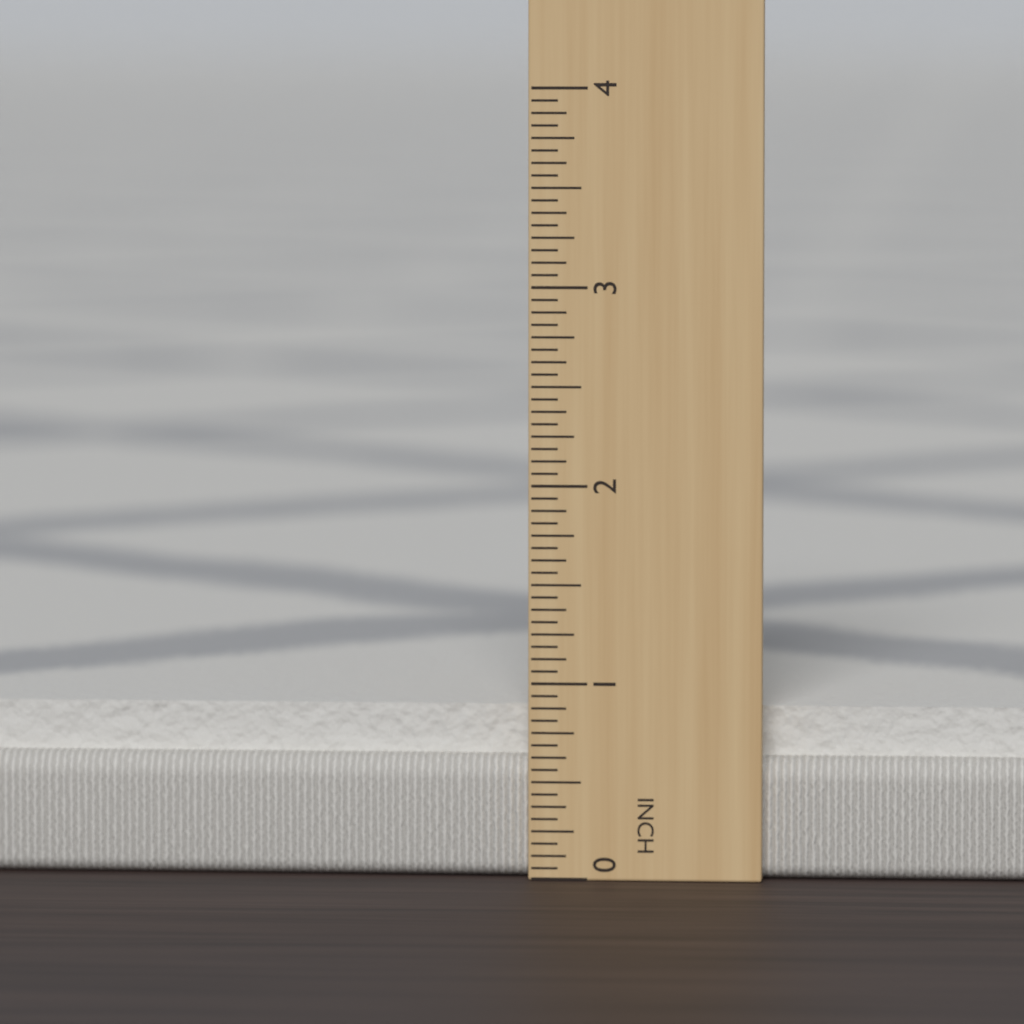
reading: 0.8750 in
